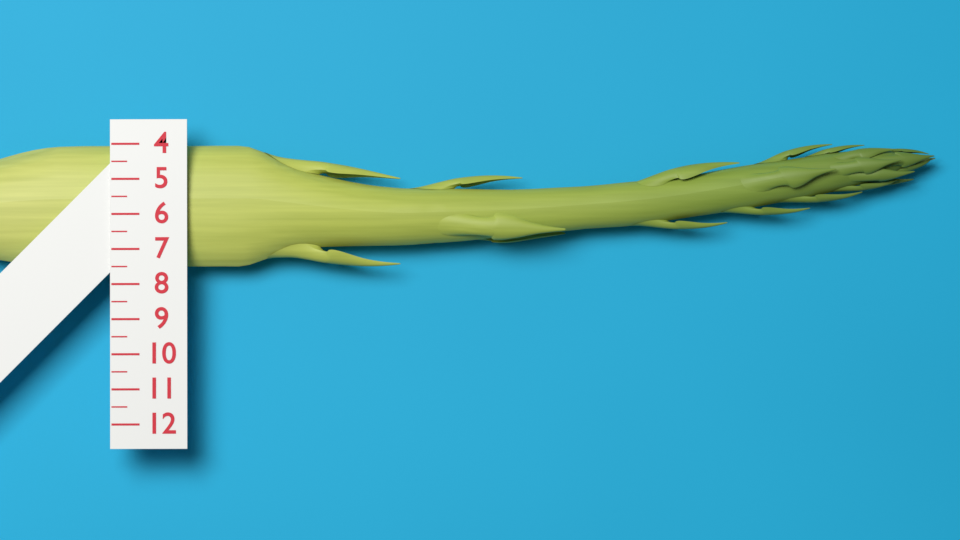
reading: 7.5 (no unit)
